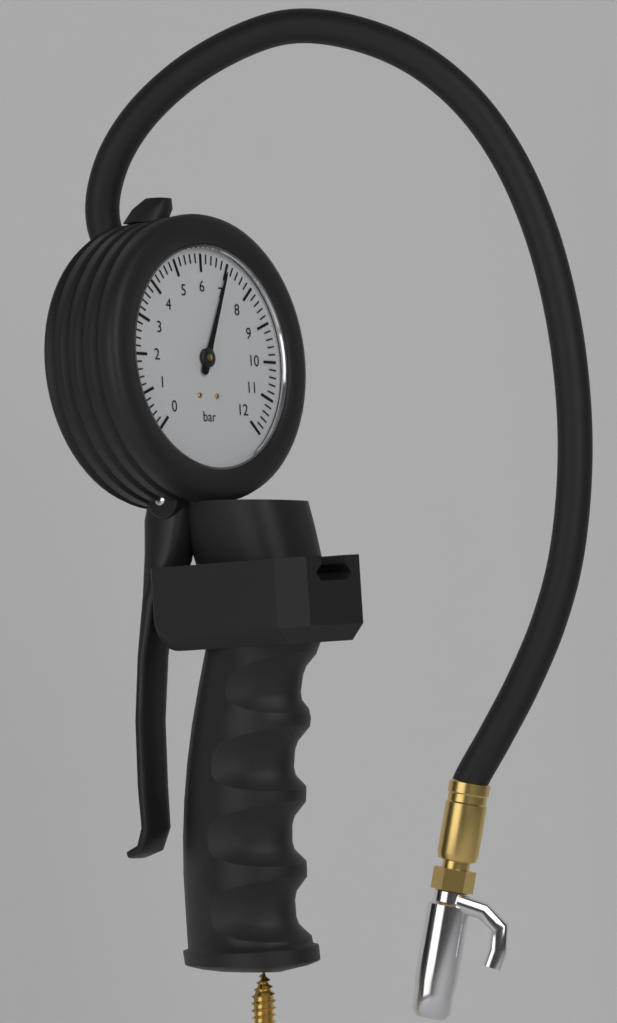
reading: 7.0 bar
